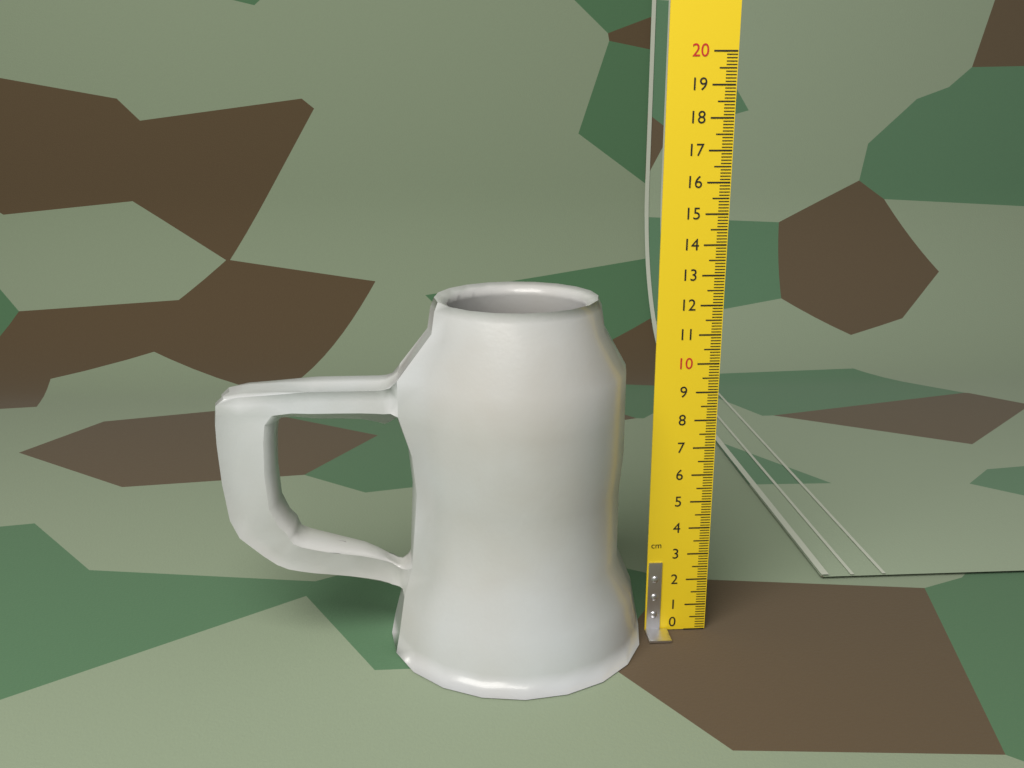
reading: 12.3 cm
